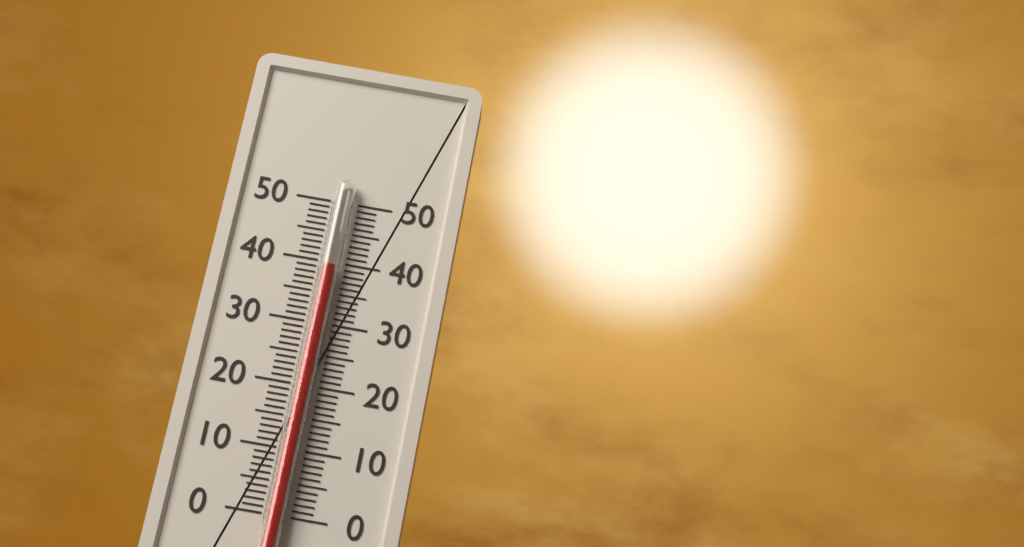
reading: 39 (no unit)
